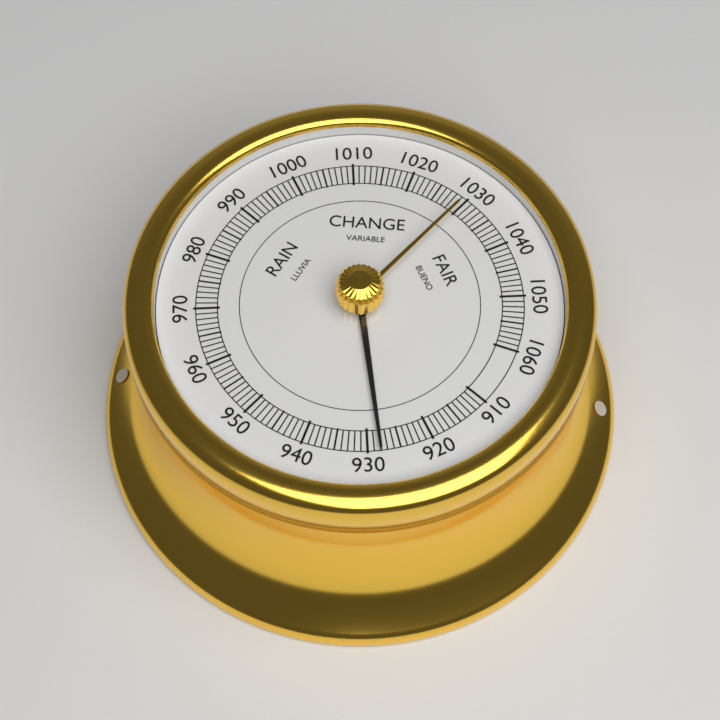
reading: 928 (no unit)
